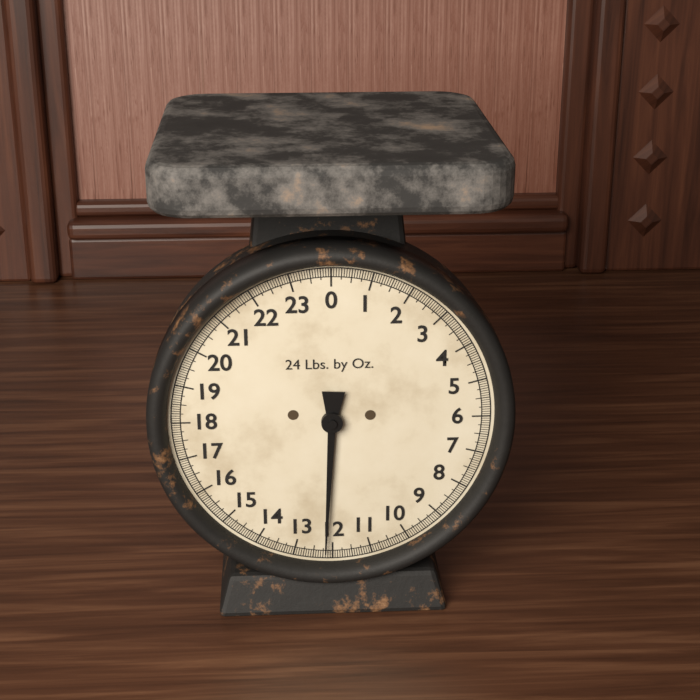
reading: 12.1875 lb
